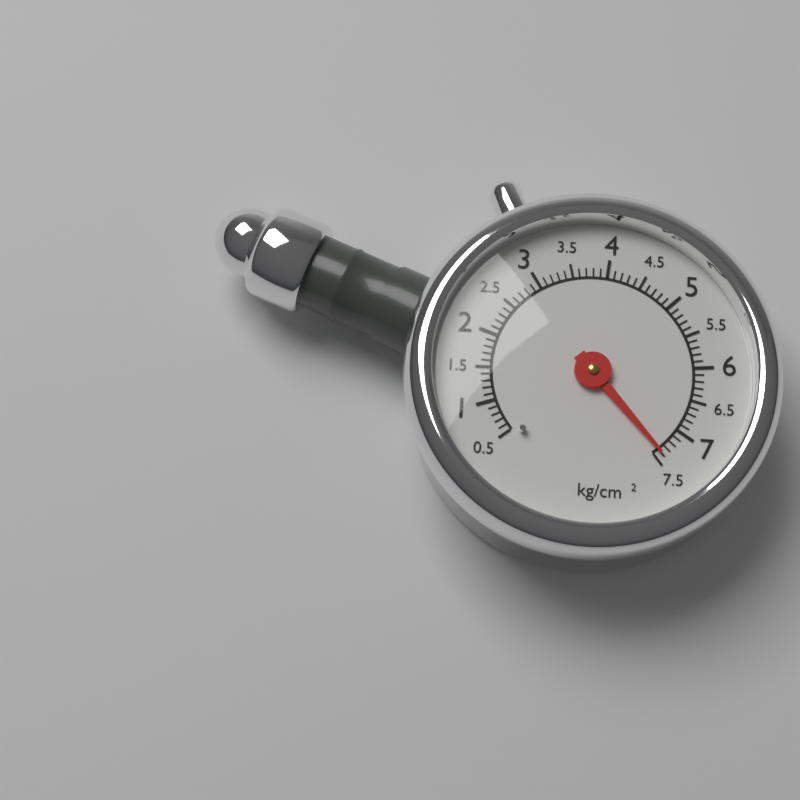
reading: 7.4 kg/cm²
